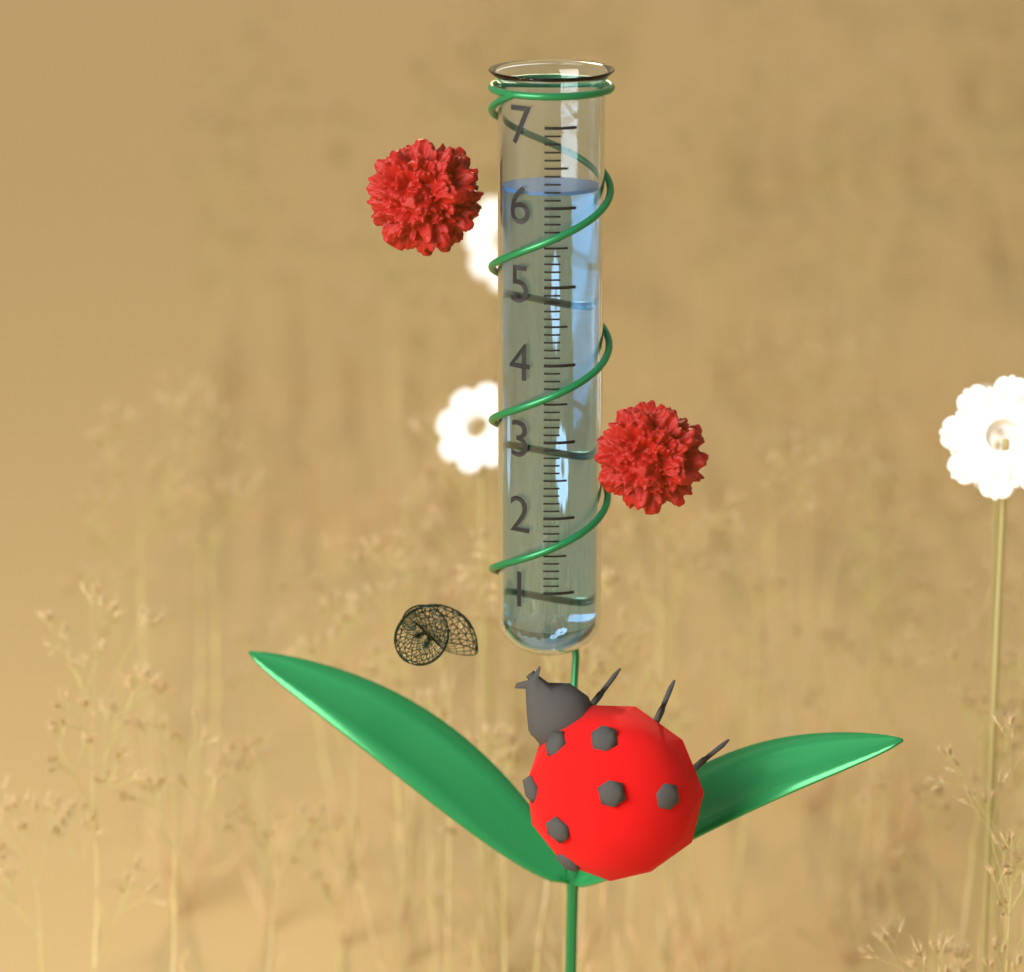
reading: 6.2 (no unit)
